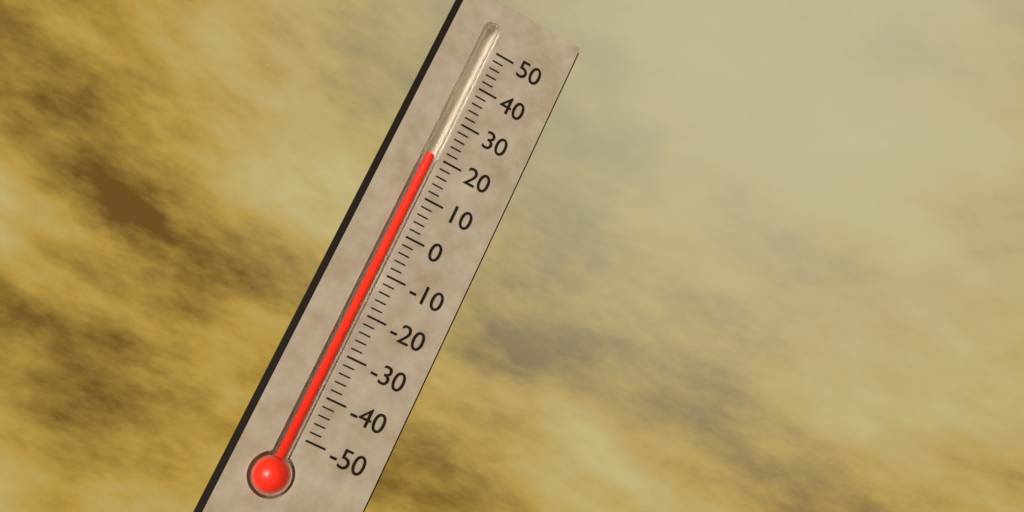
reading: 20 (no unit)
